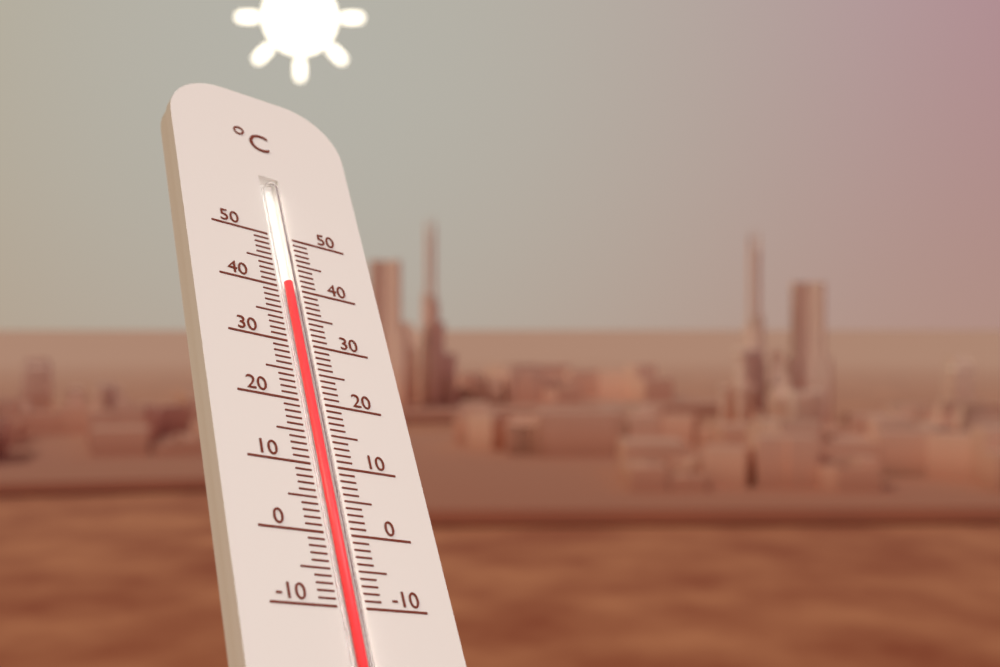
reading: 41 °C
